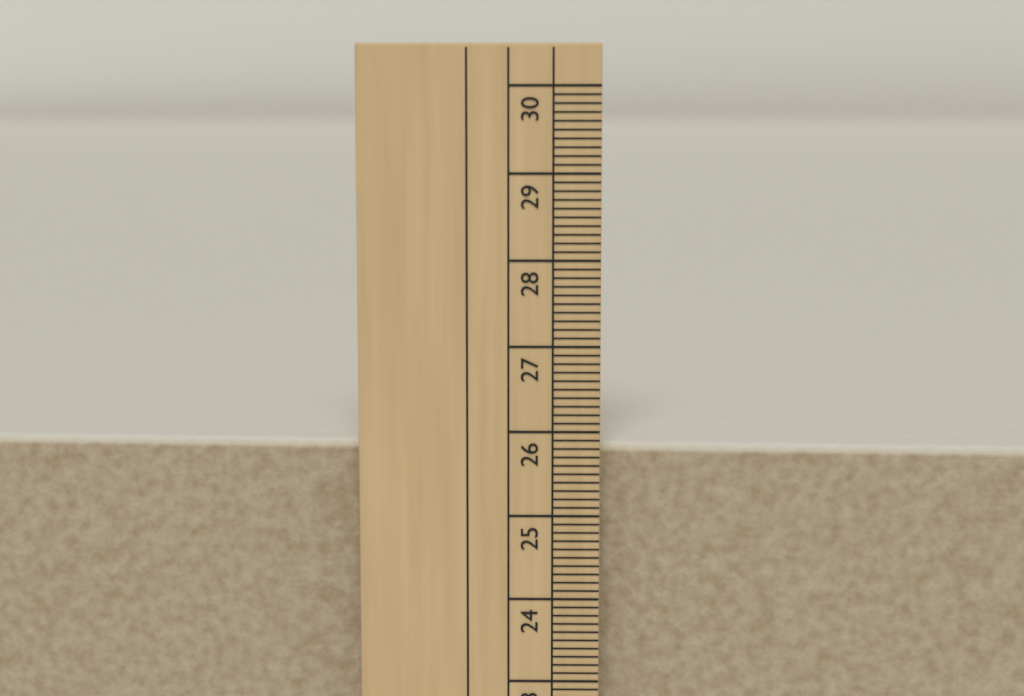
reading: 25.8 cm
